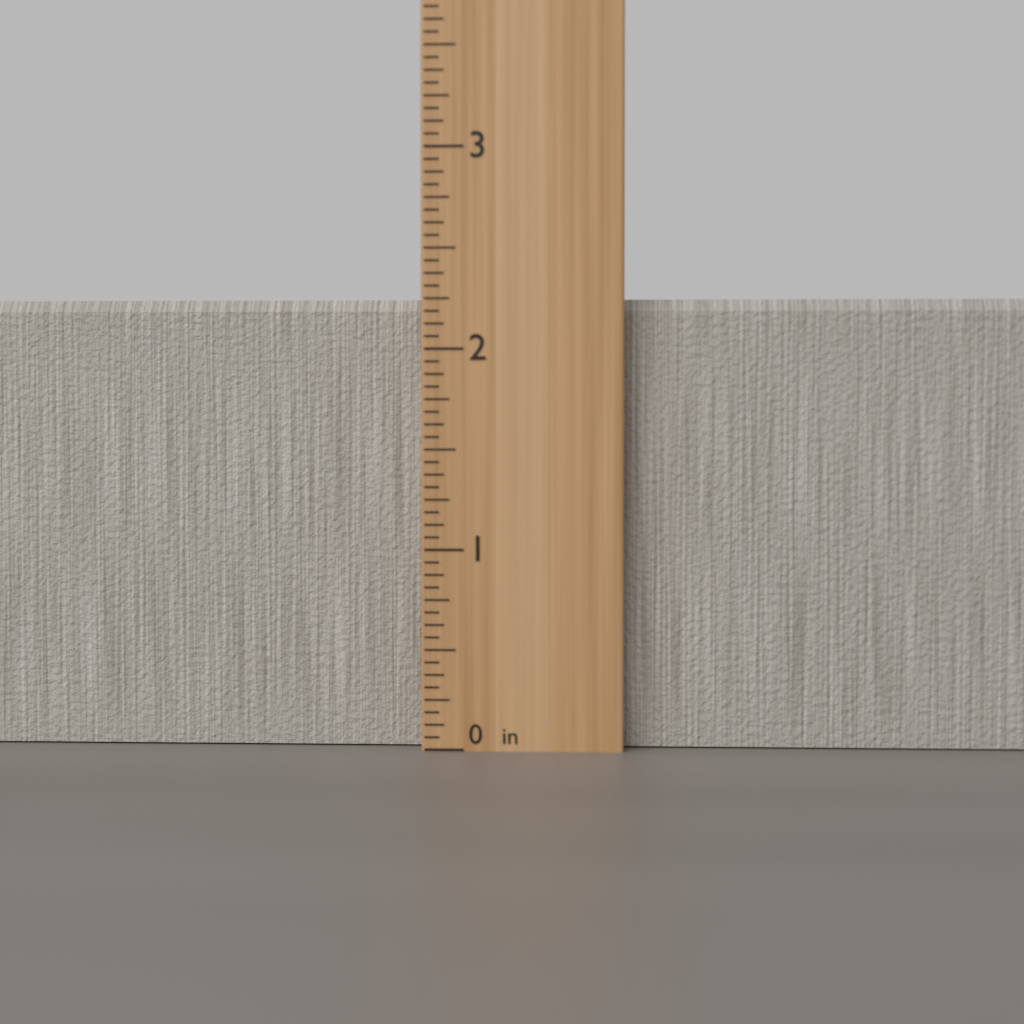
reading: 2.2500 in
